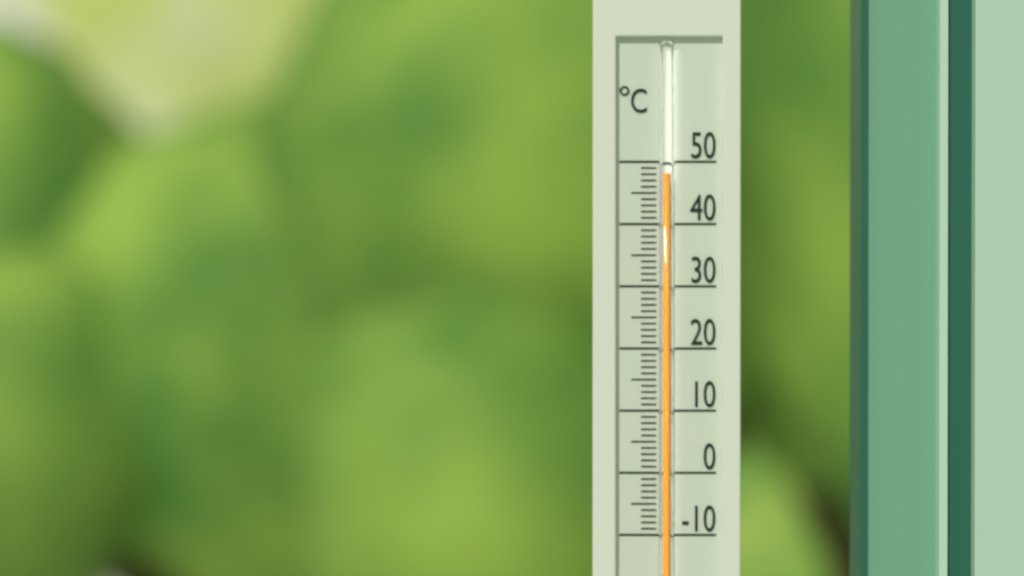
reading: 48 °C
